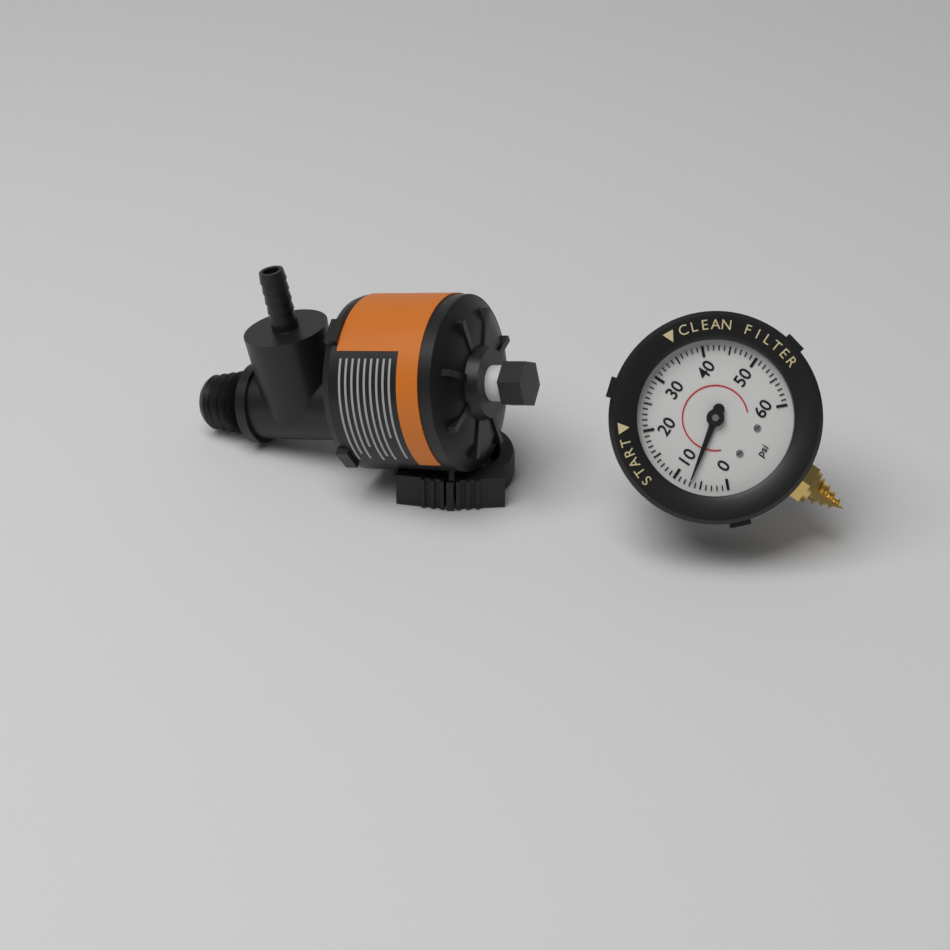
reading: 7 psi
